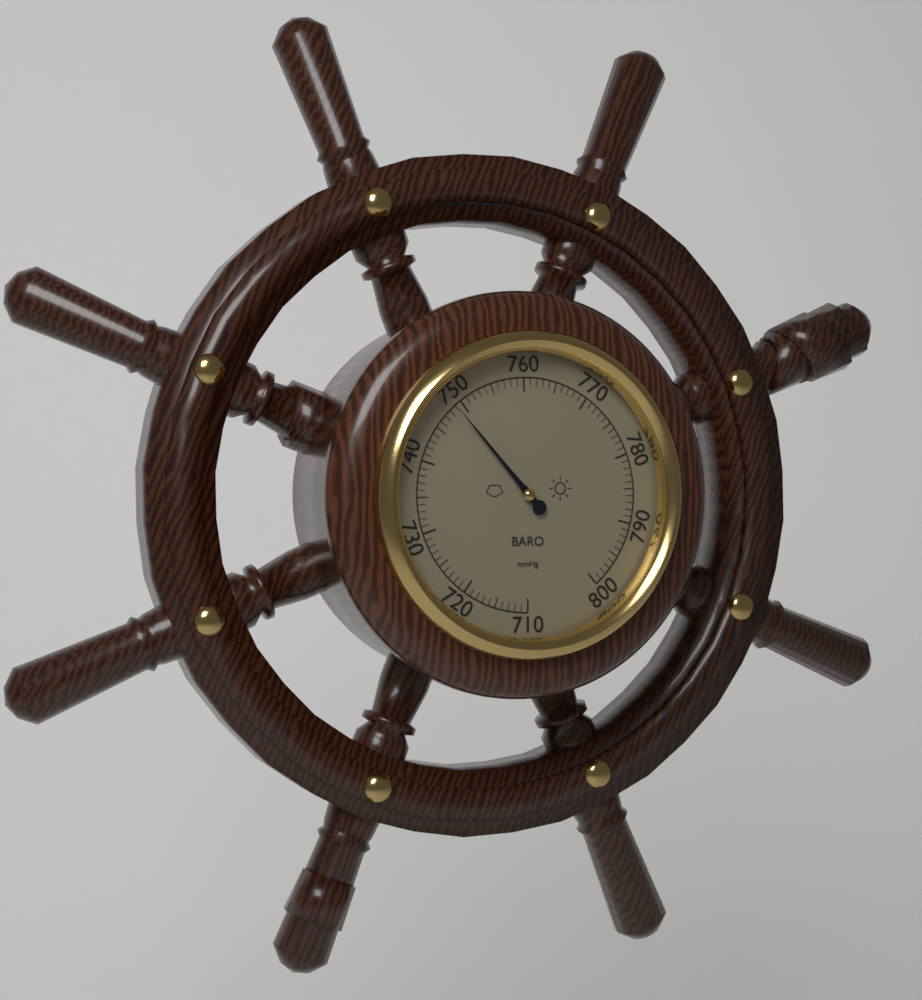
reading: 749 mmHg
